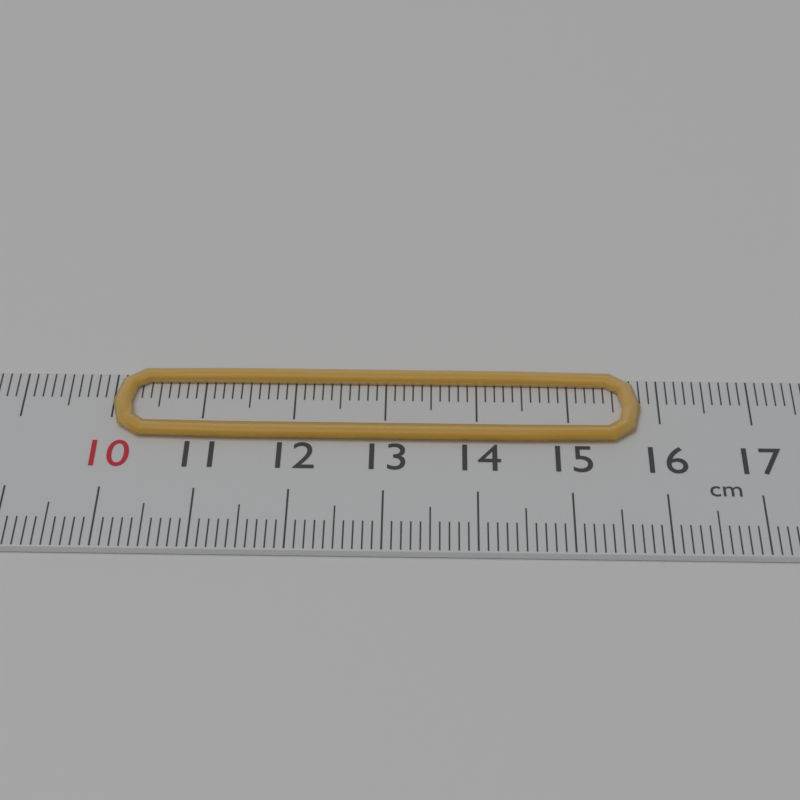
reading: 15.8 cm
